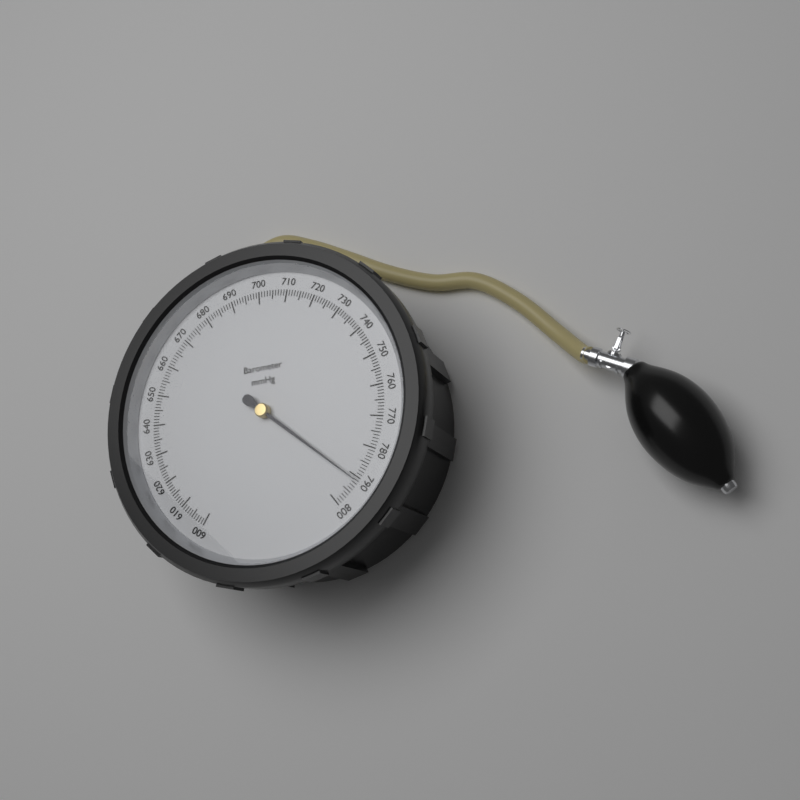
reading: 791 mmHg
